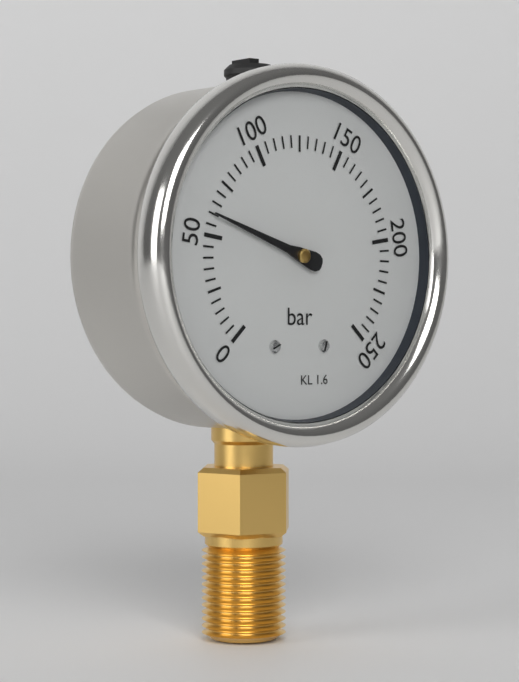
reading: 60 bar
